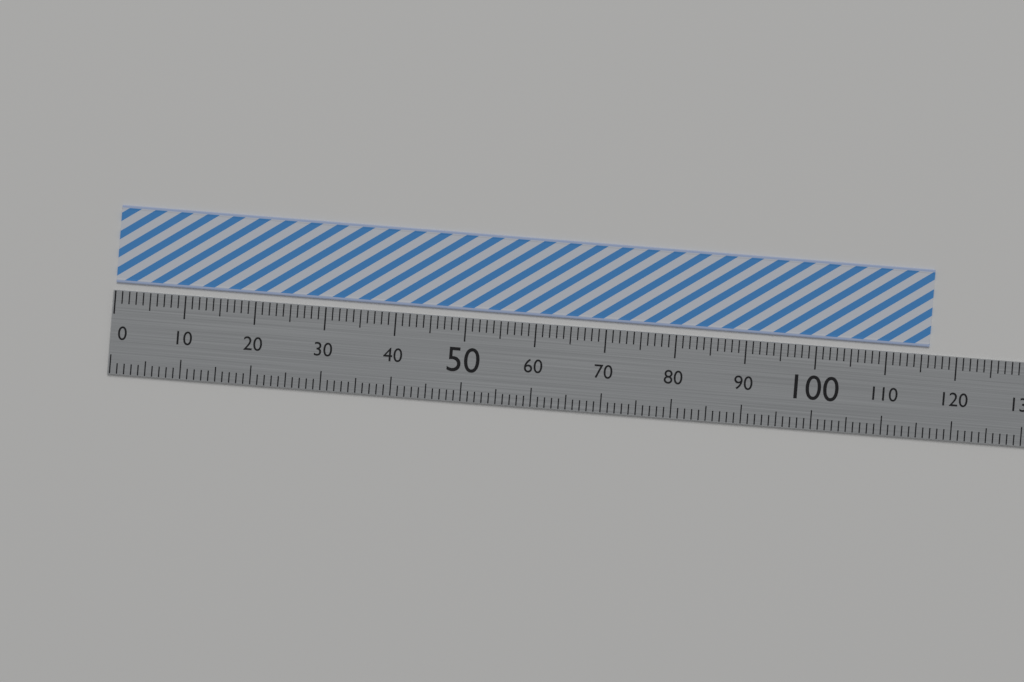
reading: 116 (no unit)
